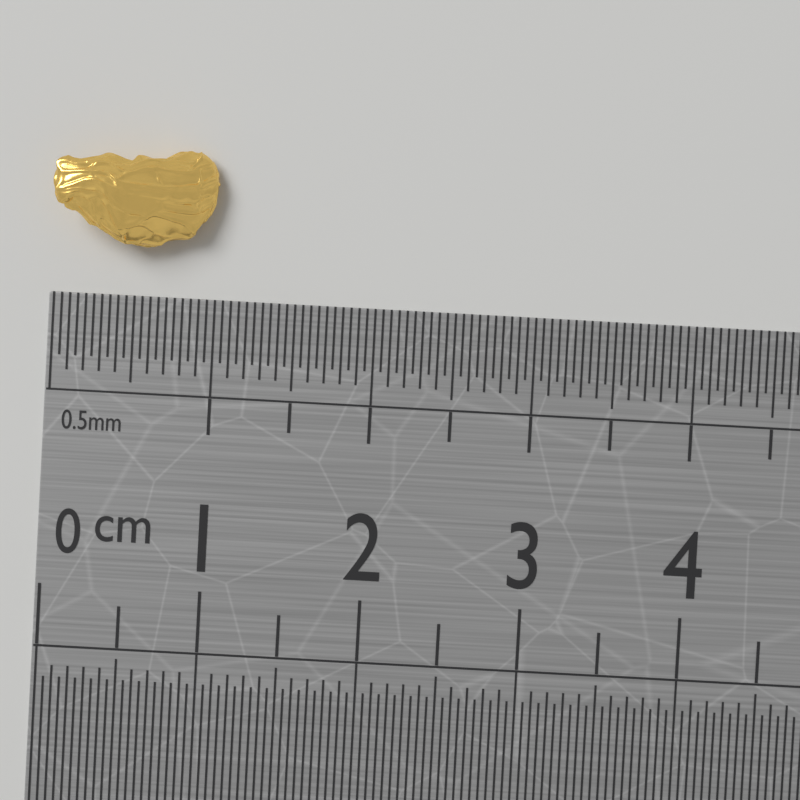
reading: 1.00 cm
